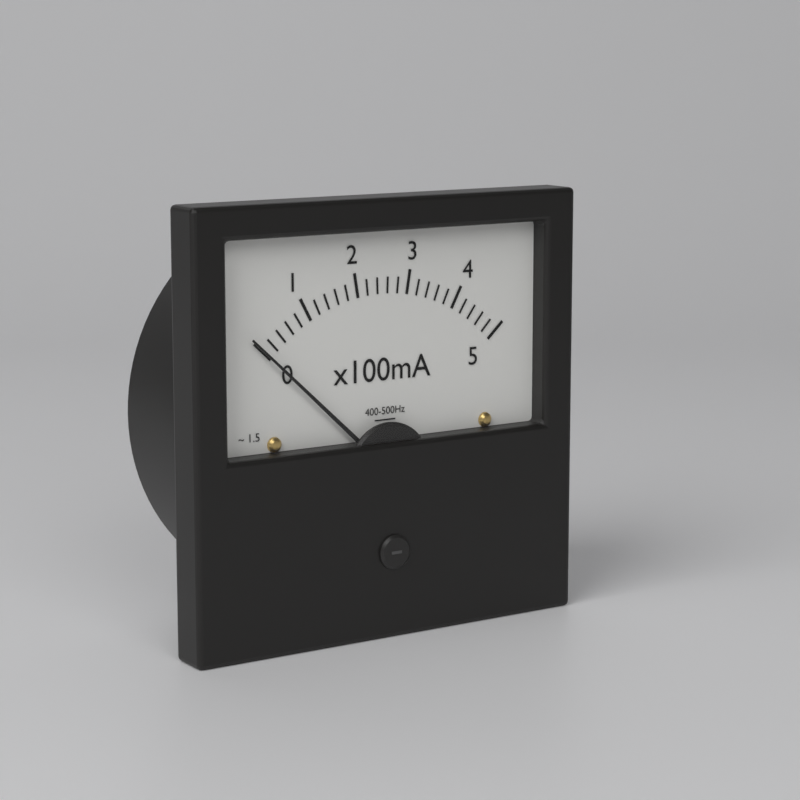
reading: 0 mA
